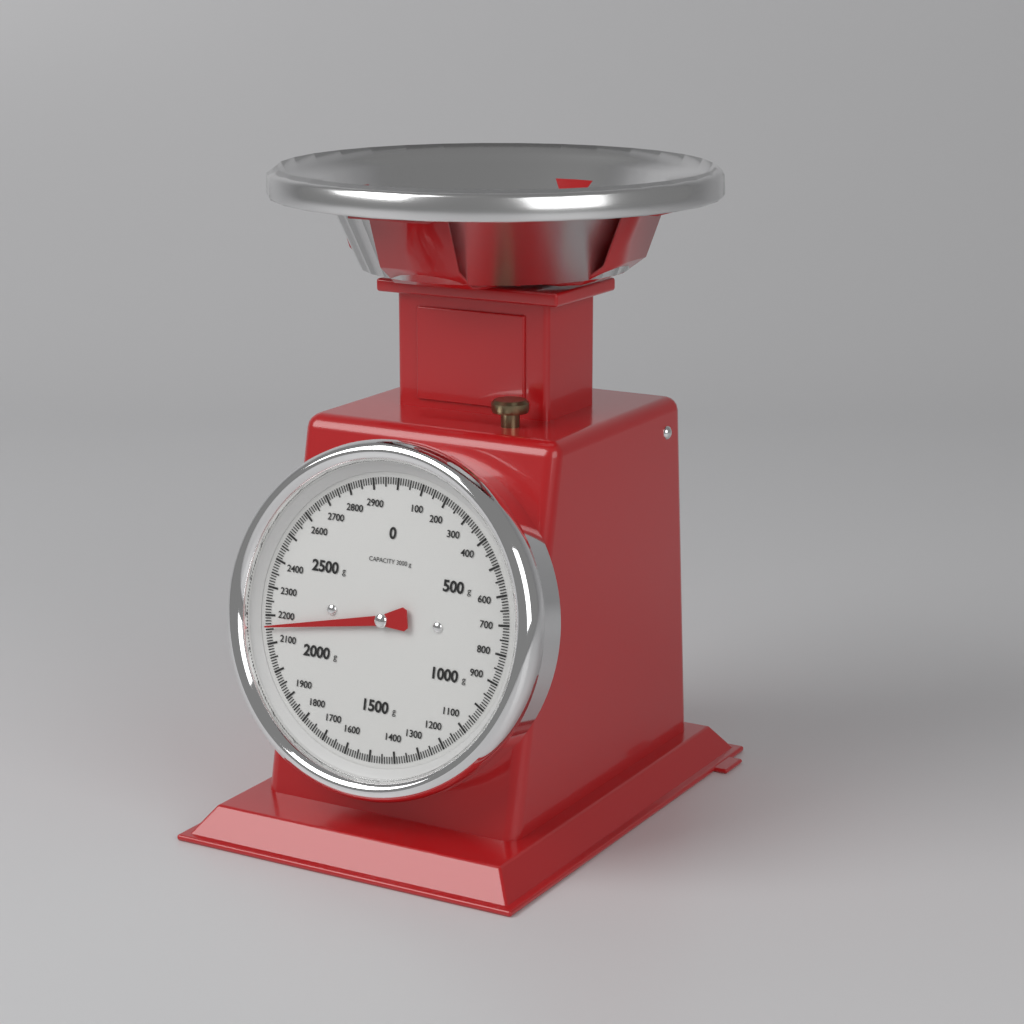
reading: 2160 g
